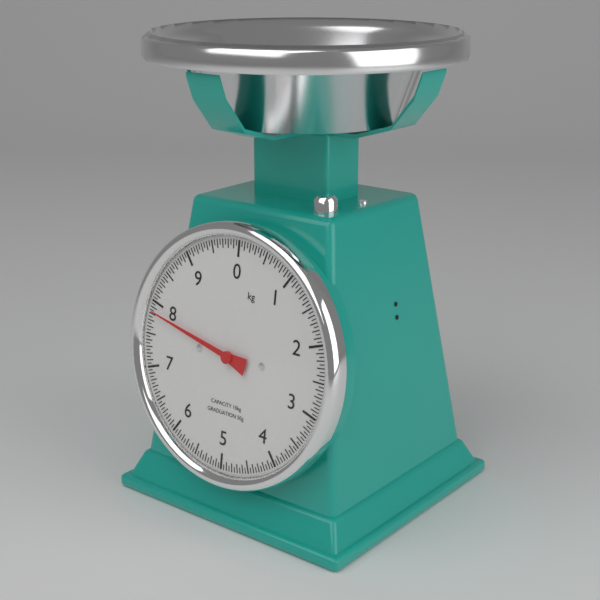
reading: 7.85 kg
